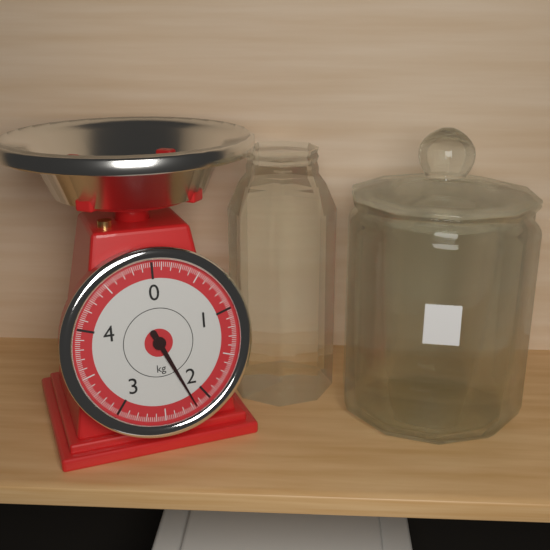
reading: 2.16 kg
